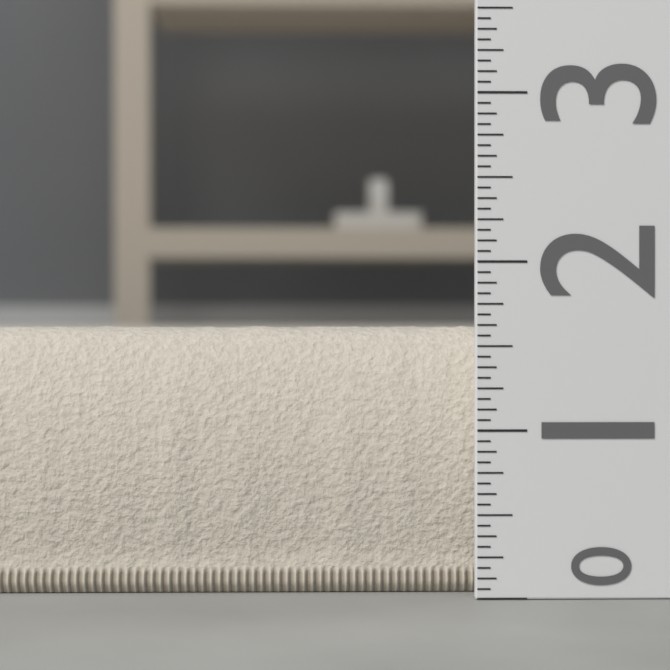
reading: 1.6250 (no unit)
